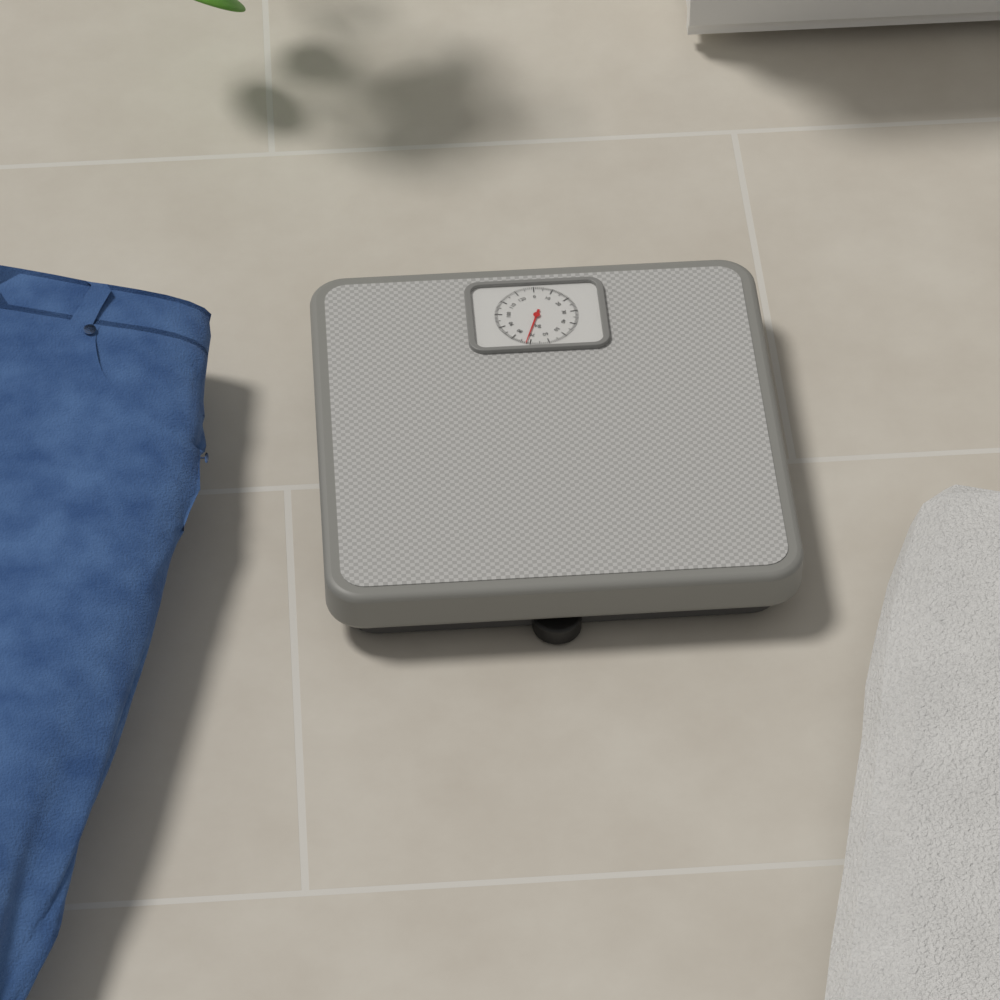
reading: 72 kg
